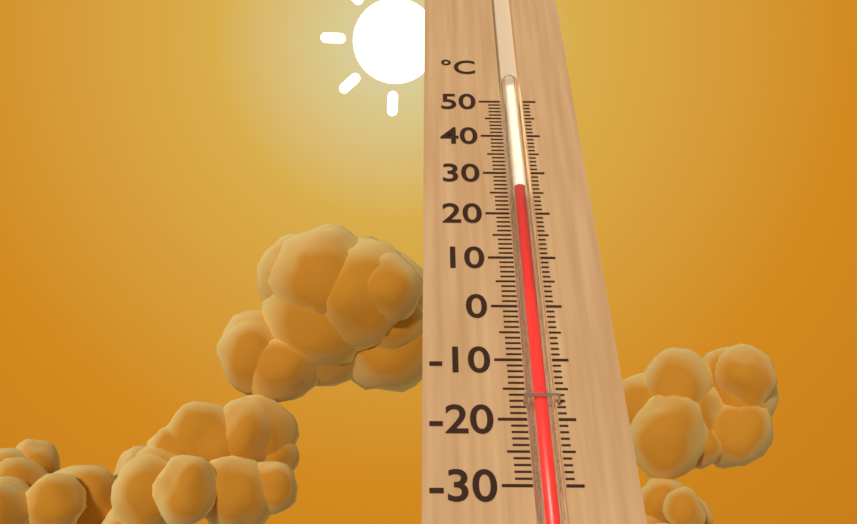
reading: 26 °C
